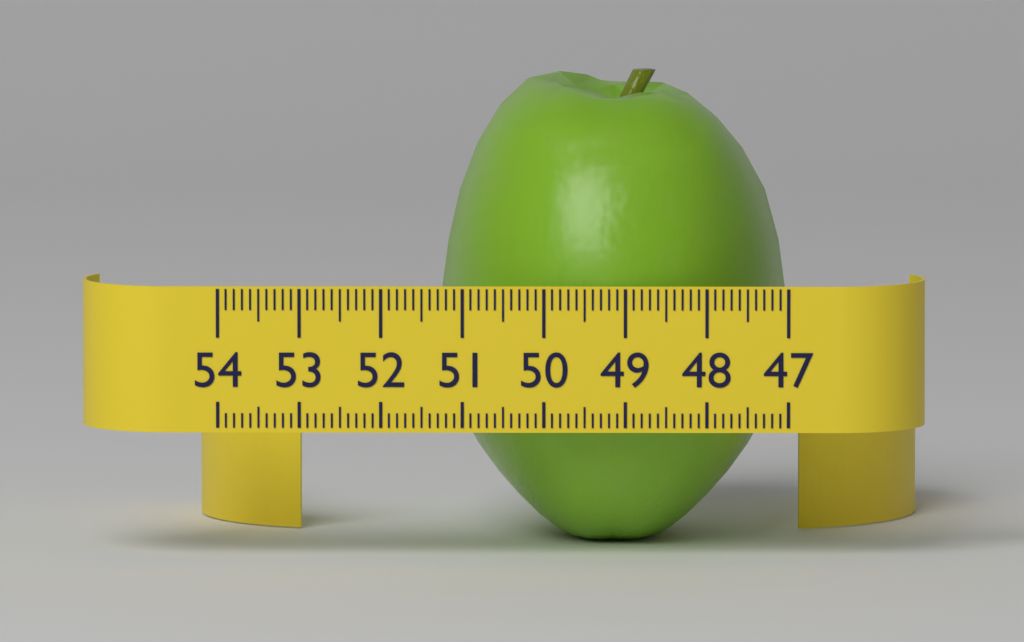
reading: 51.3 (no unit)
